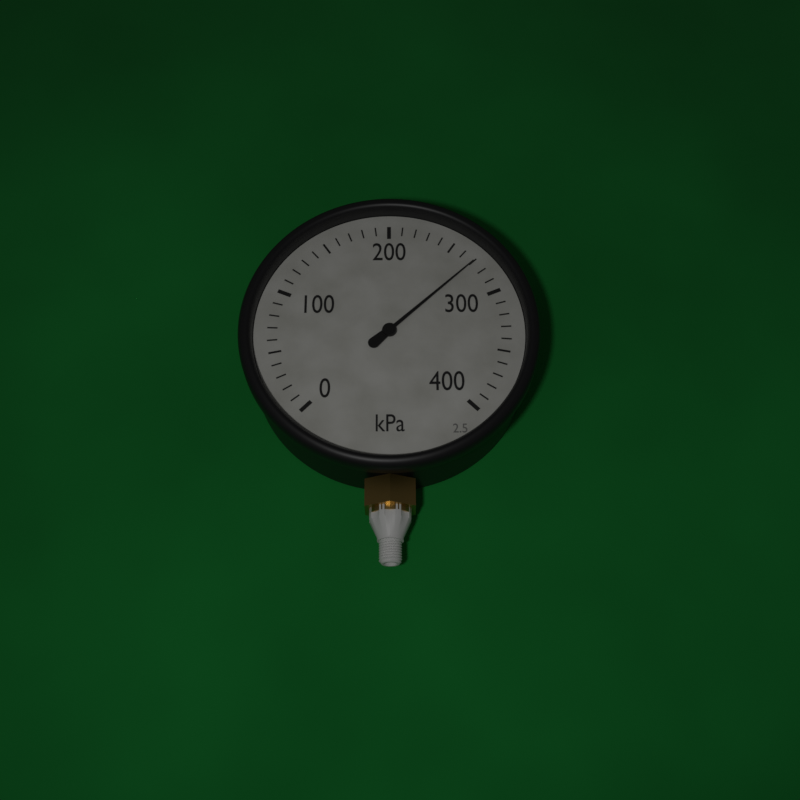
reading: 270 kPa
